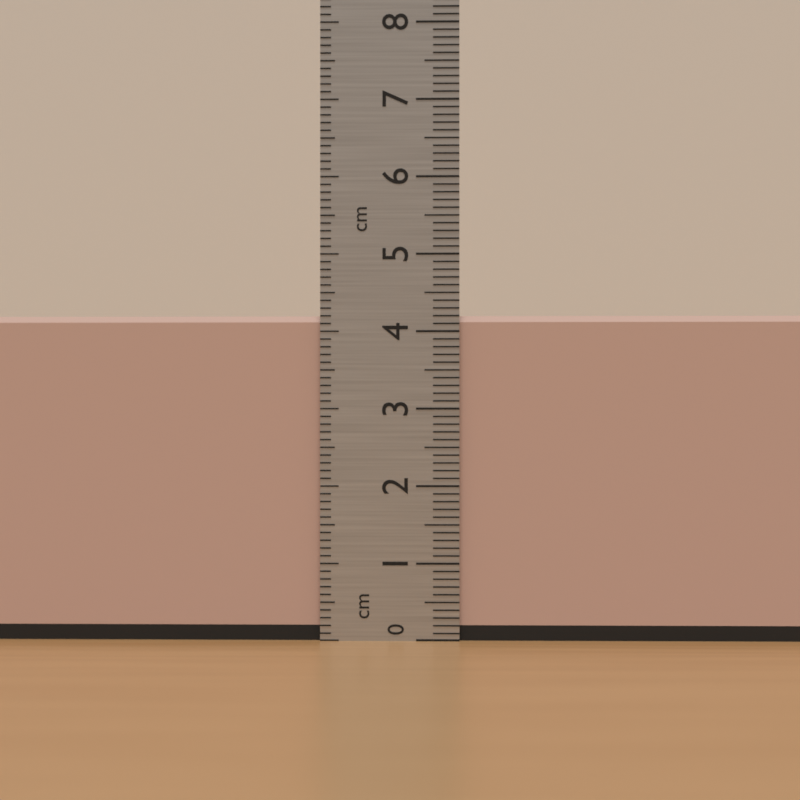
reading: 4.2 cm
